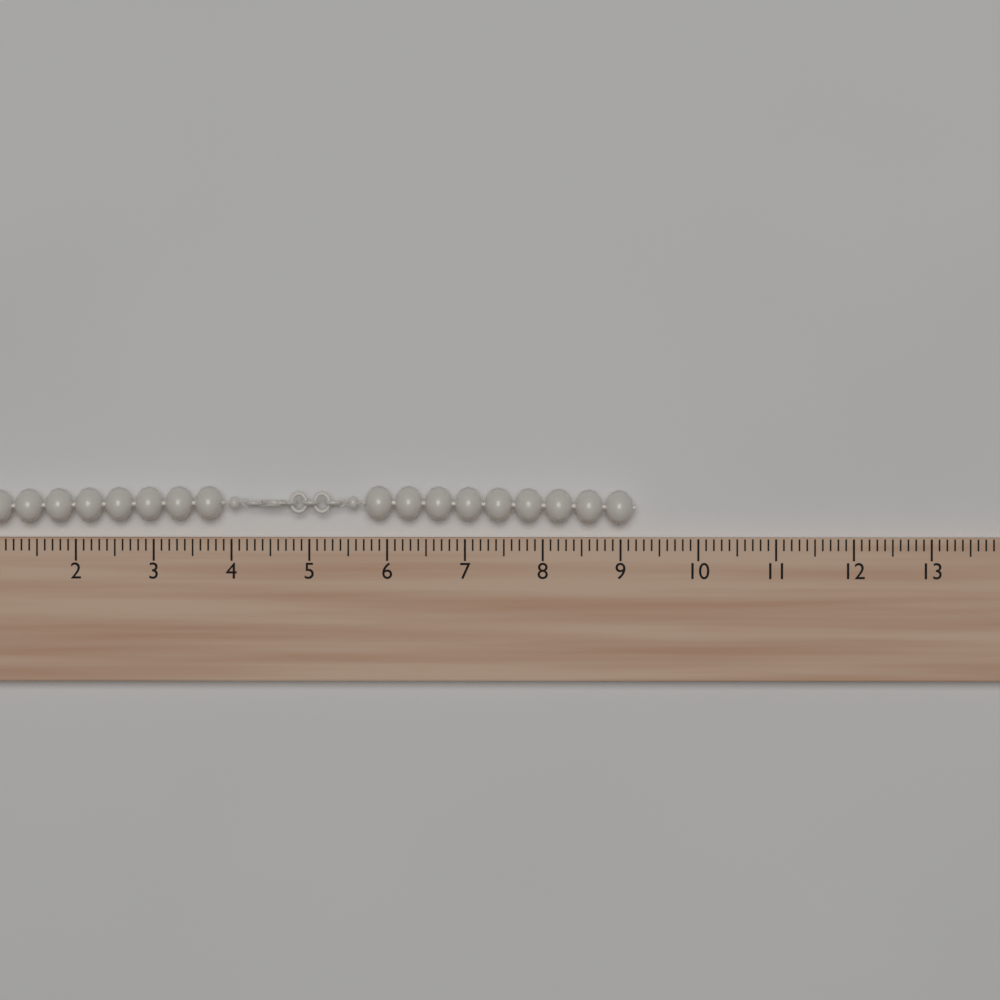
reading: 9.2 (no unit)
